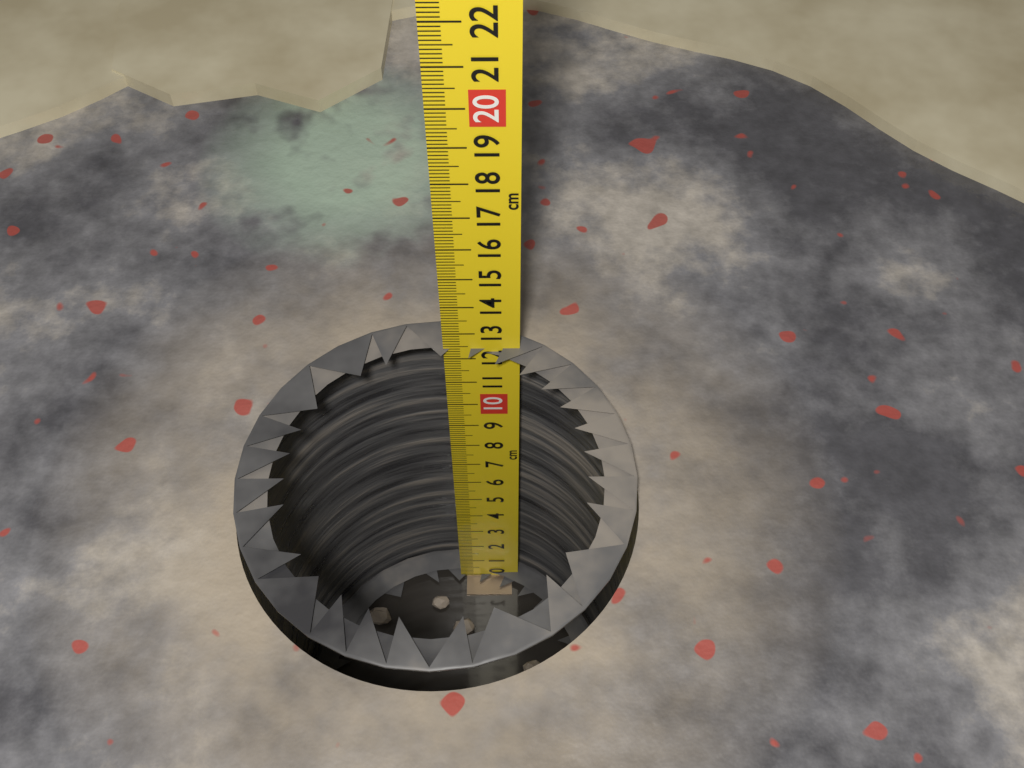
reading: 12.4 cm
